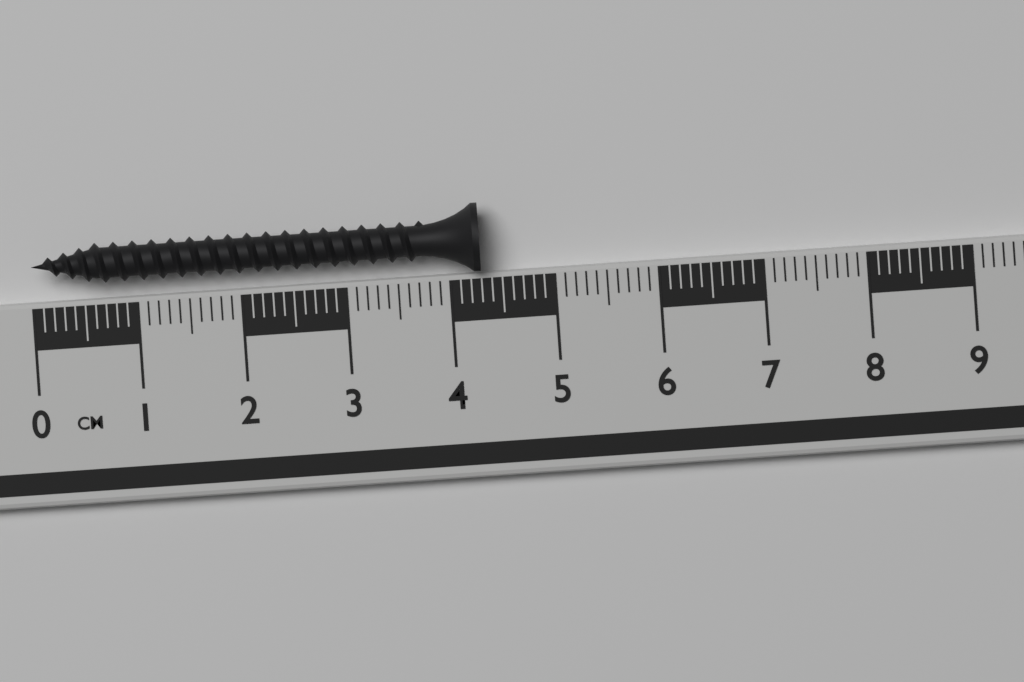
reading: 4.3 cm
